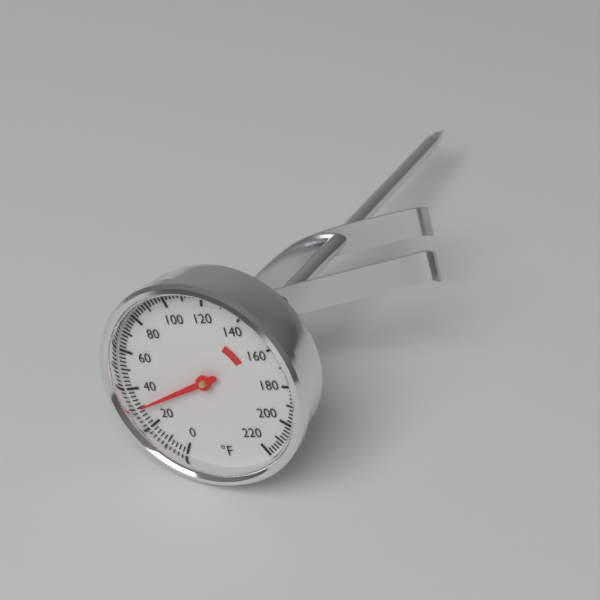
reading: 30 °F
